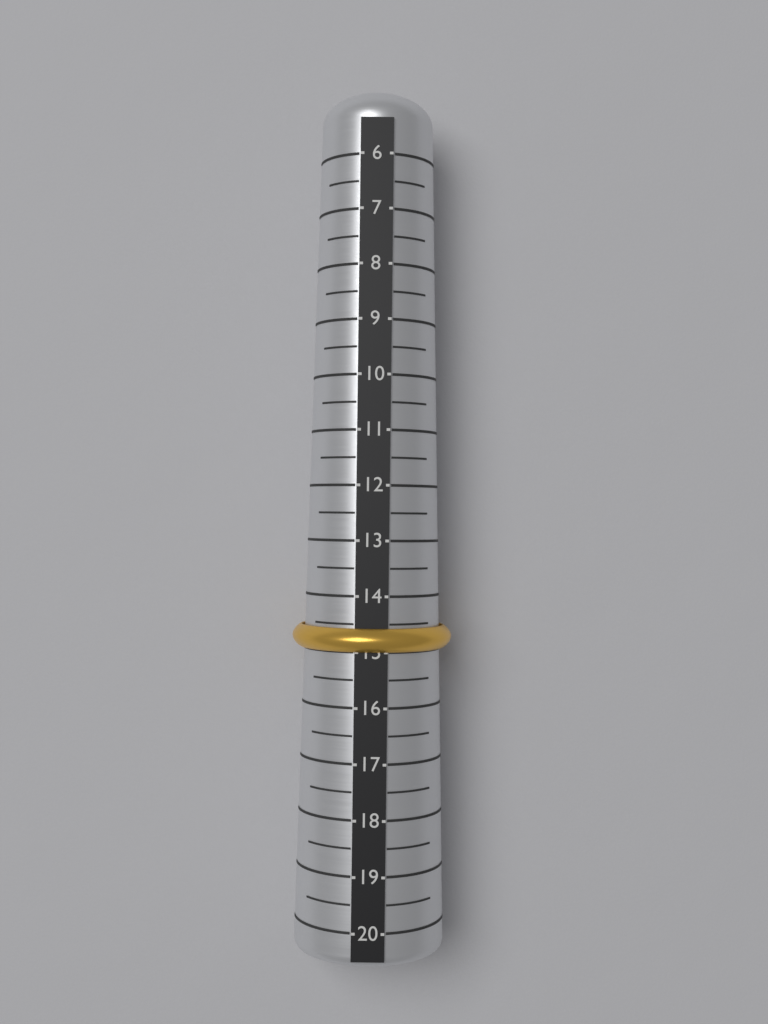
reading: 15.0 (no unit)
